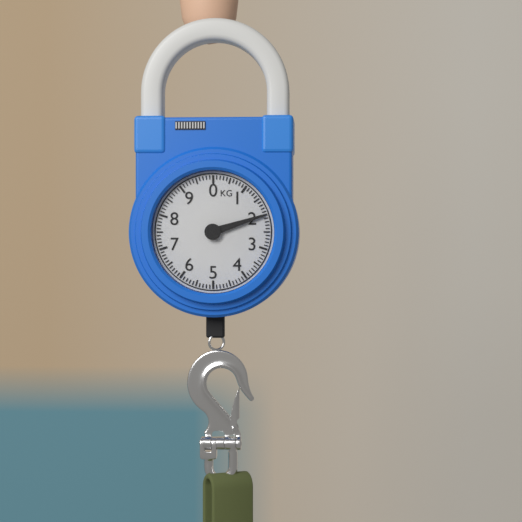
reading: 2.0 kg
